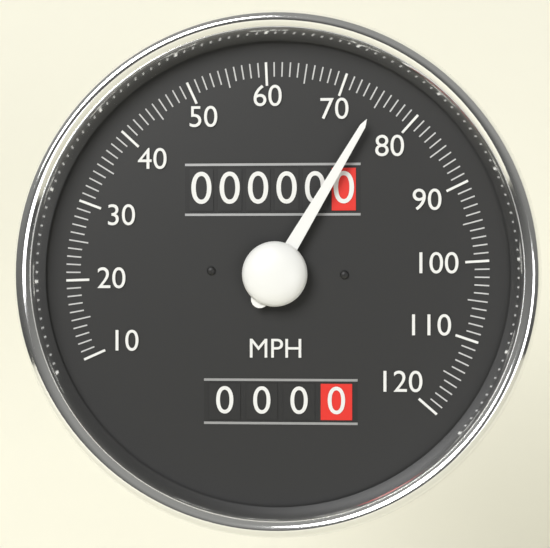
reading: 75 MPH
